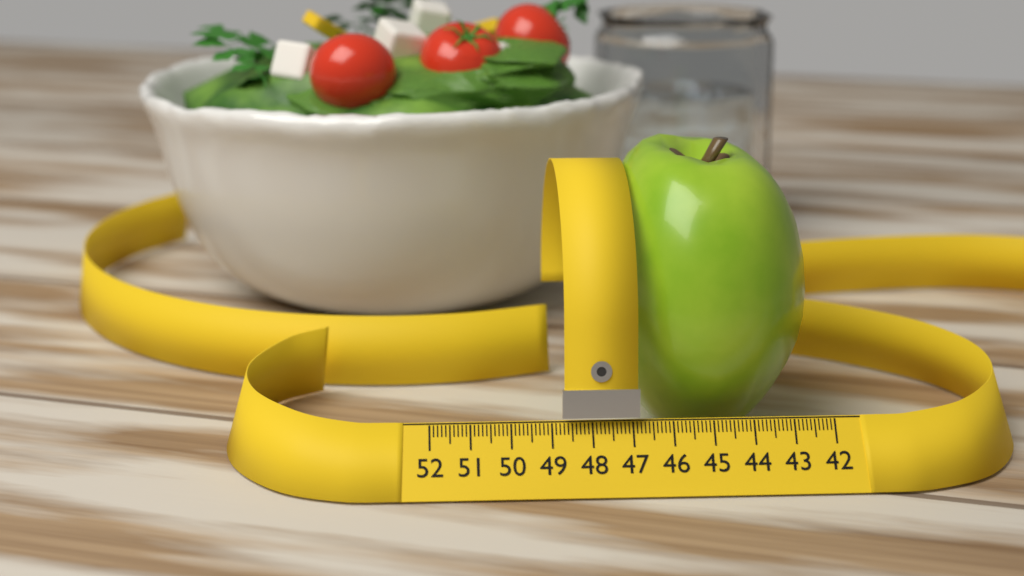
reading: 47.7 (no unit)
